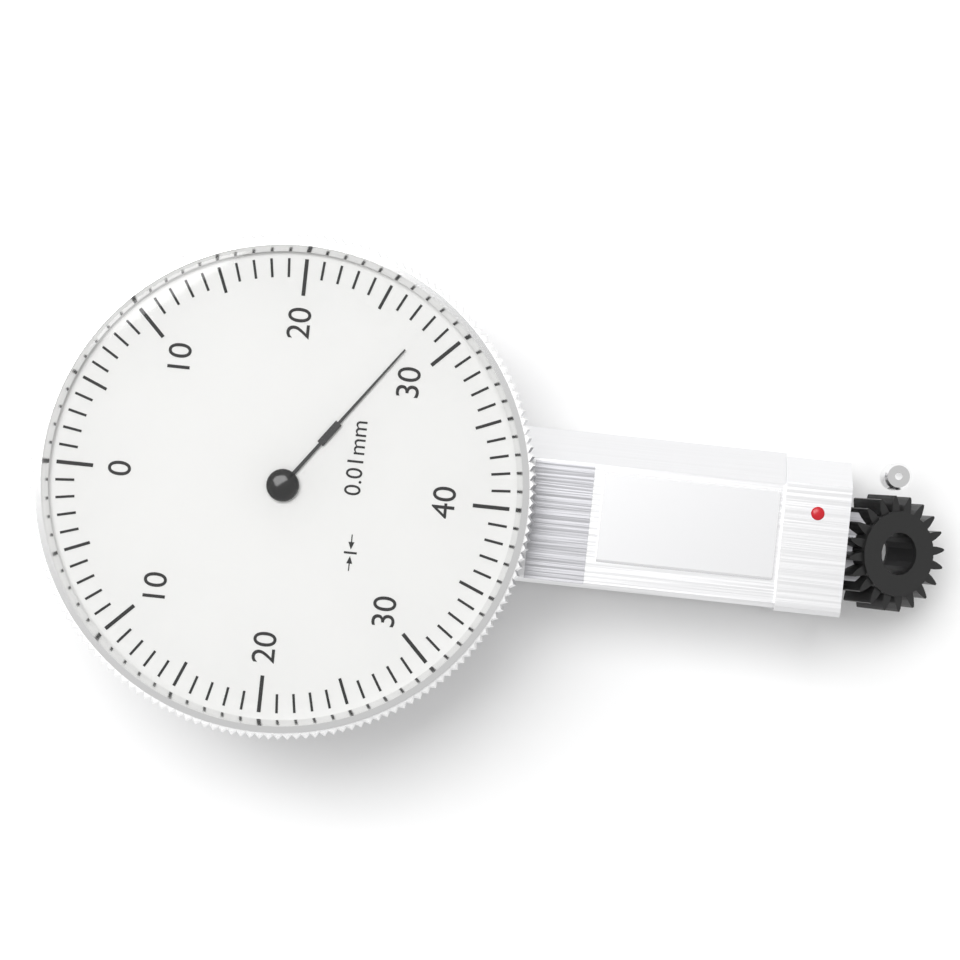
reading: 28 0.01mm
